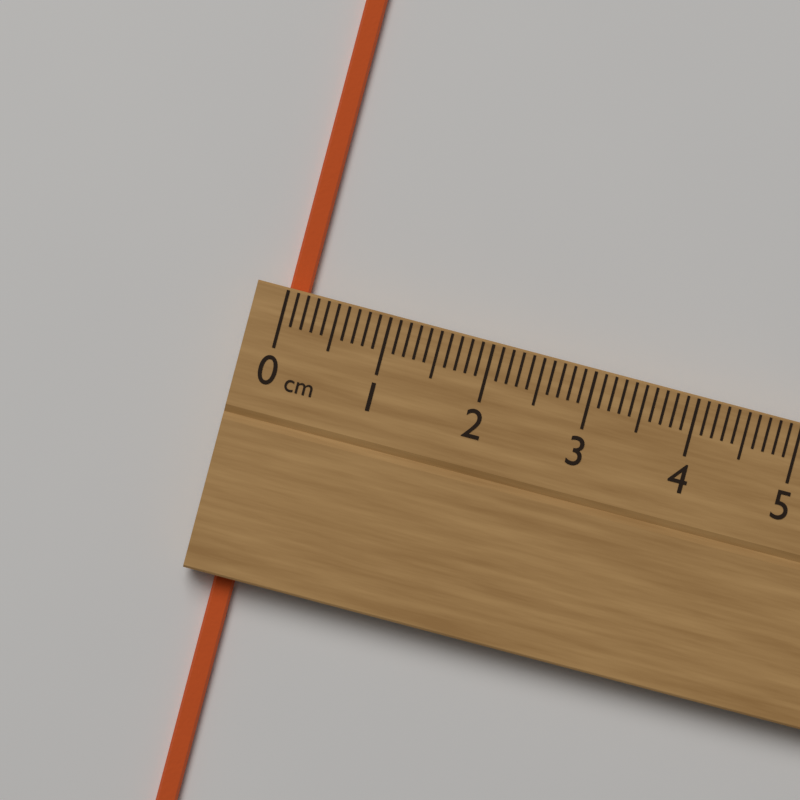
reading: 0.2 cm
